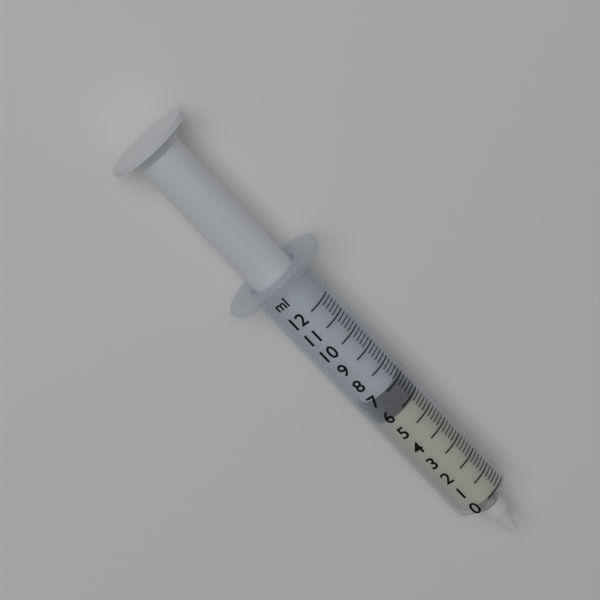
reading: 5.8 ml
